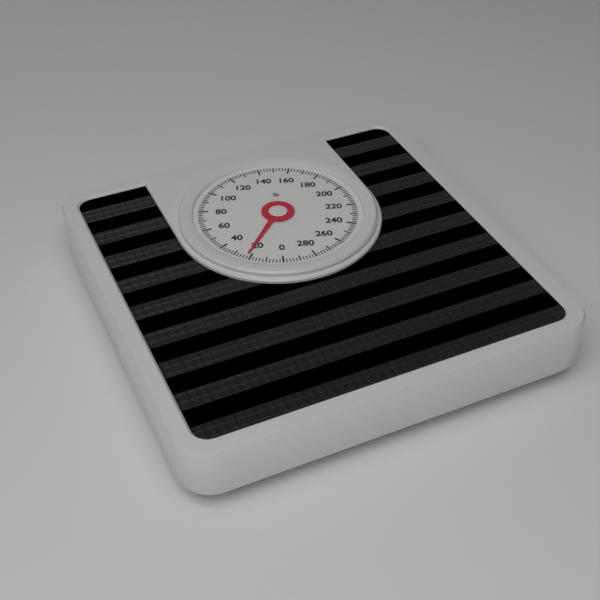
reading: 22 lb
